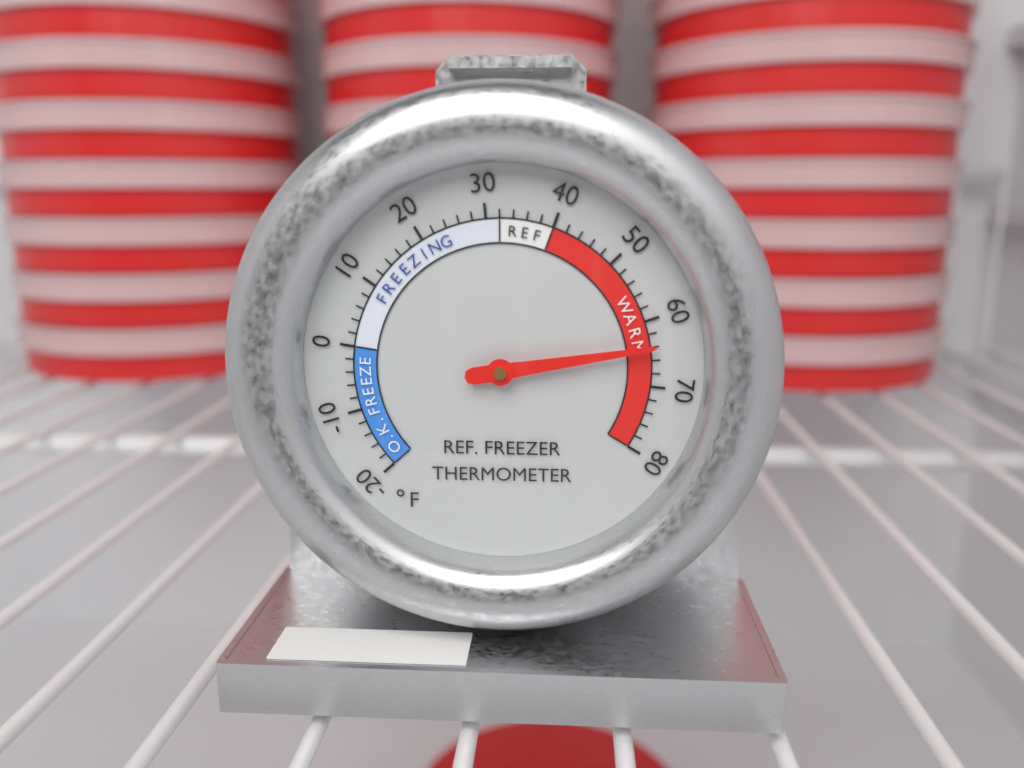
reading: 64 °F
